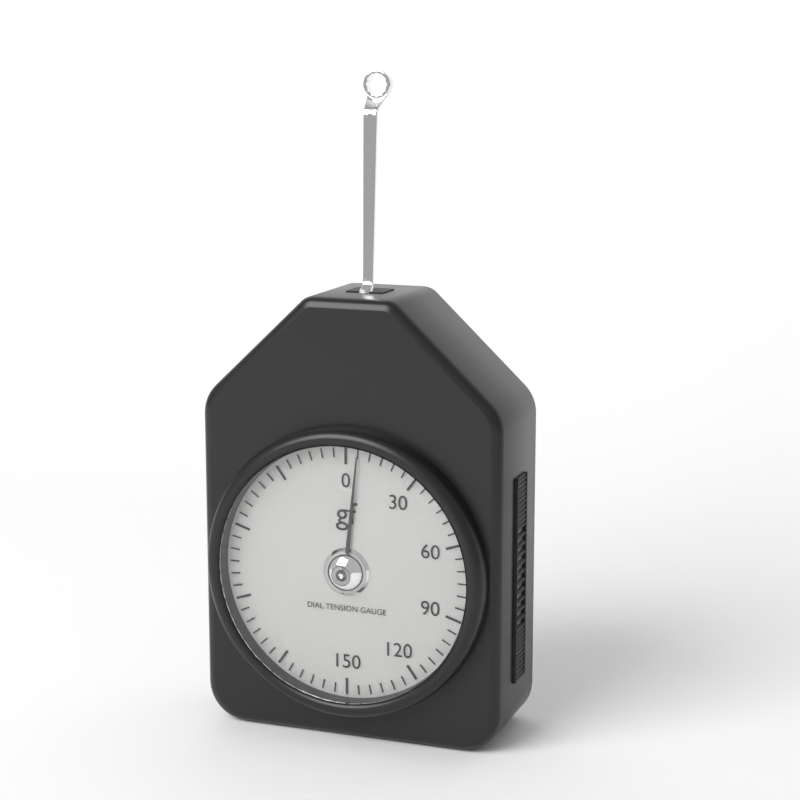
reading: 5 gf
